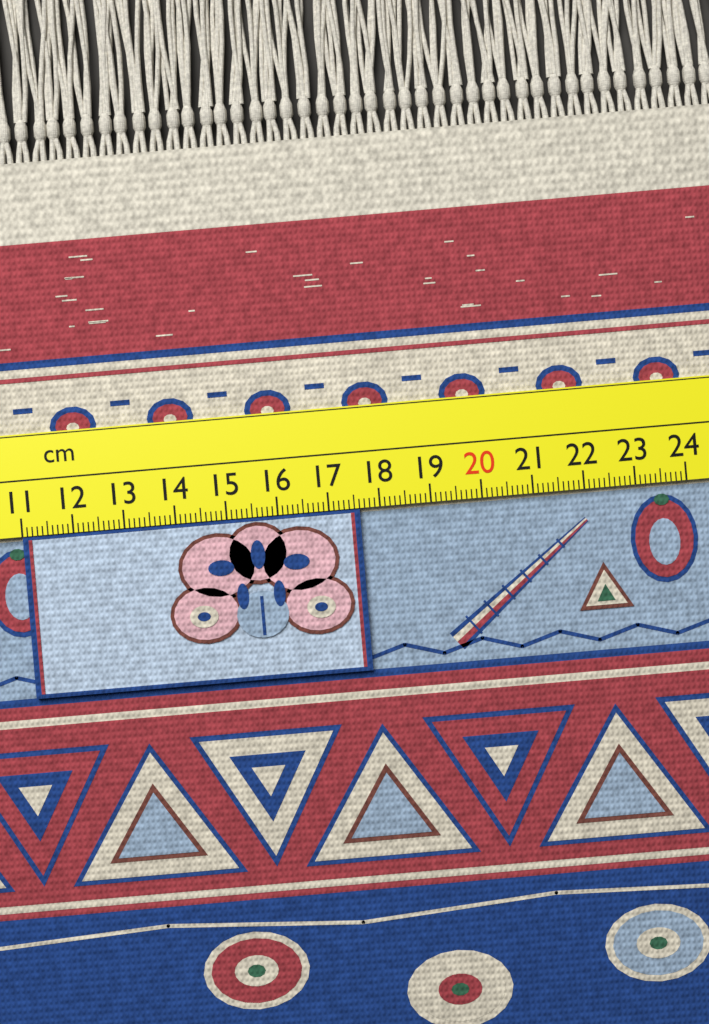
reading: 17.6 cm
